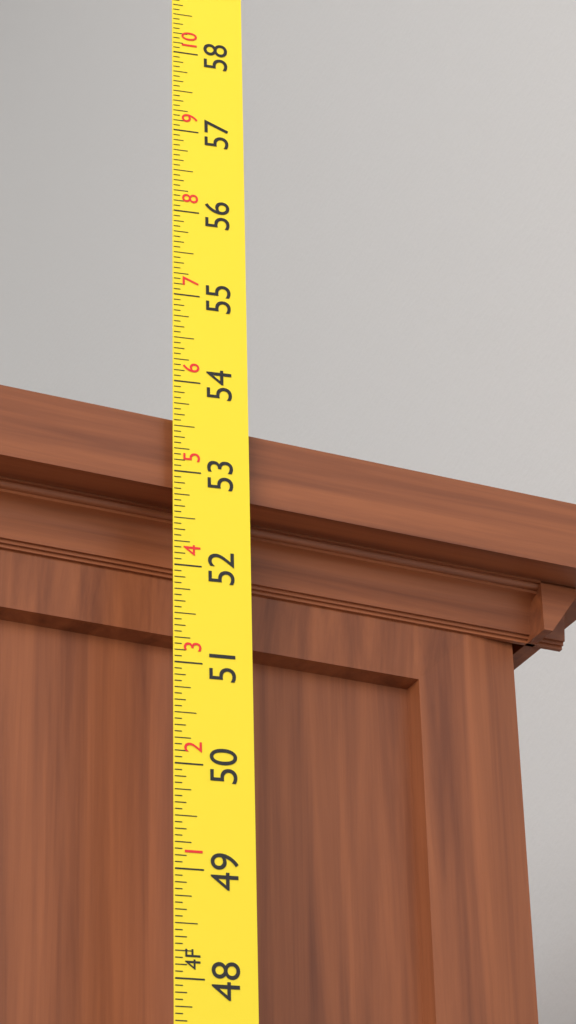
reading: 53.6250 in
